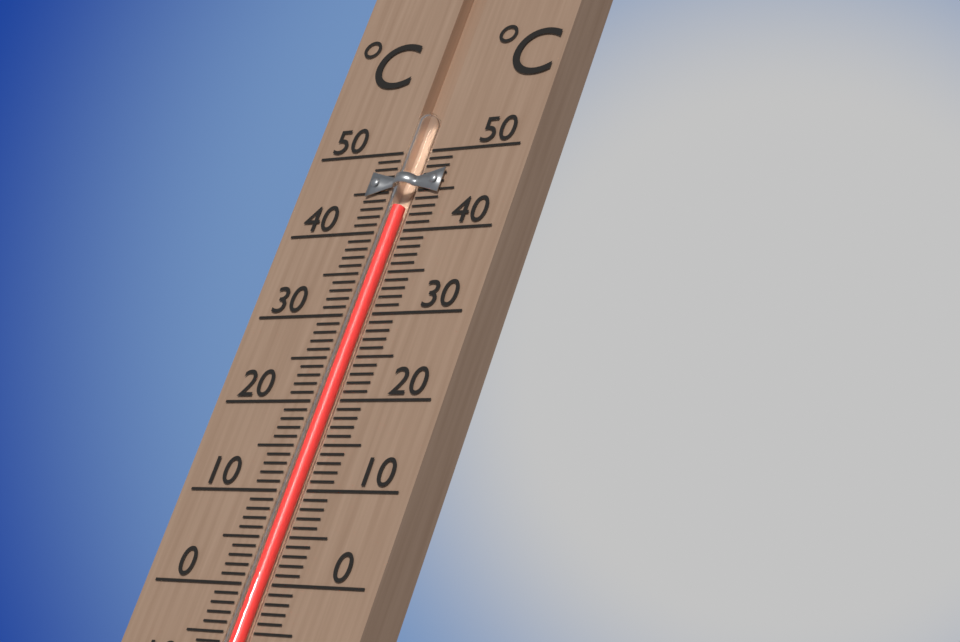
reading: 43 °C
